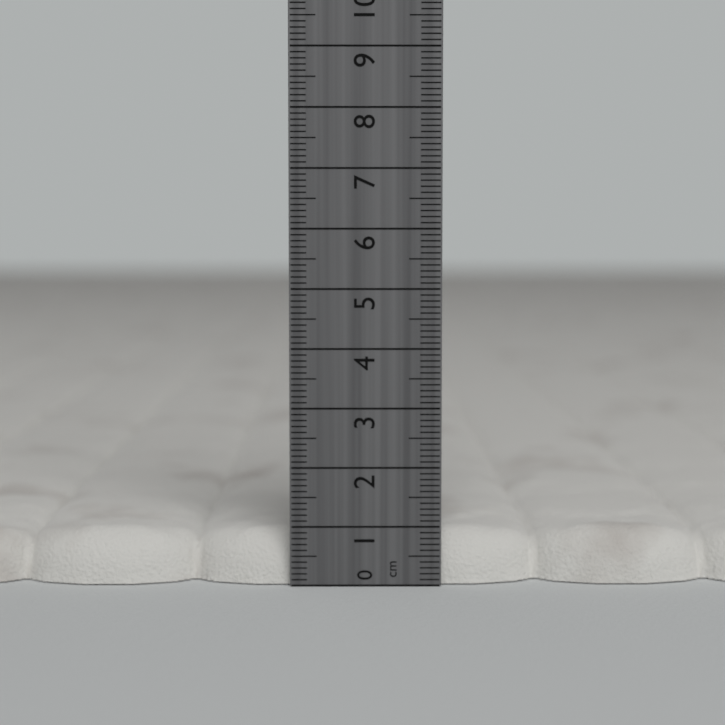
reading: 0.9 cm
